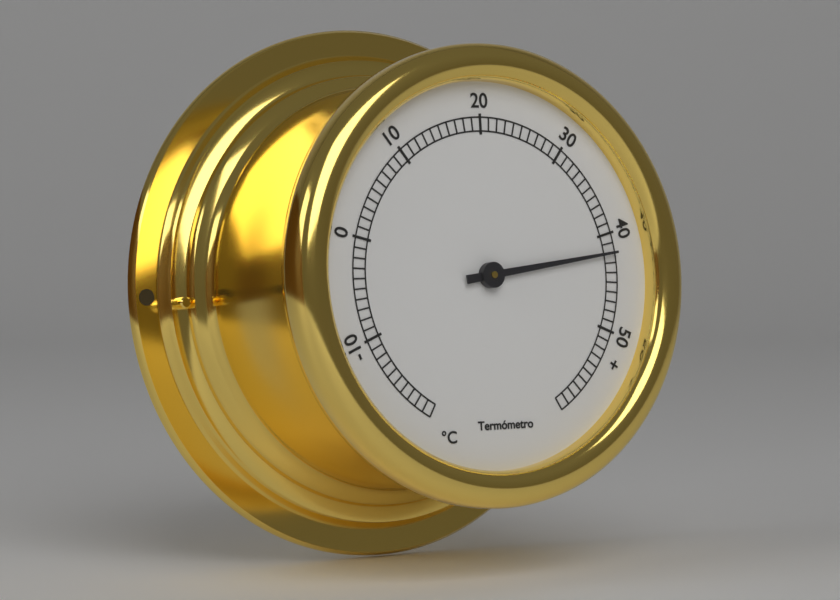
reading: 42 °C
